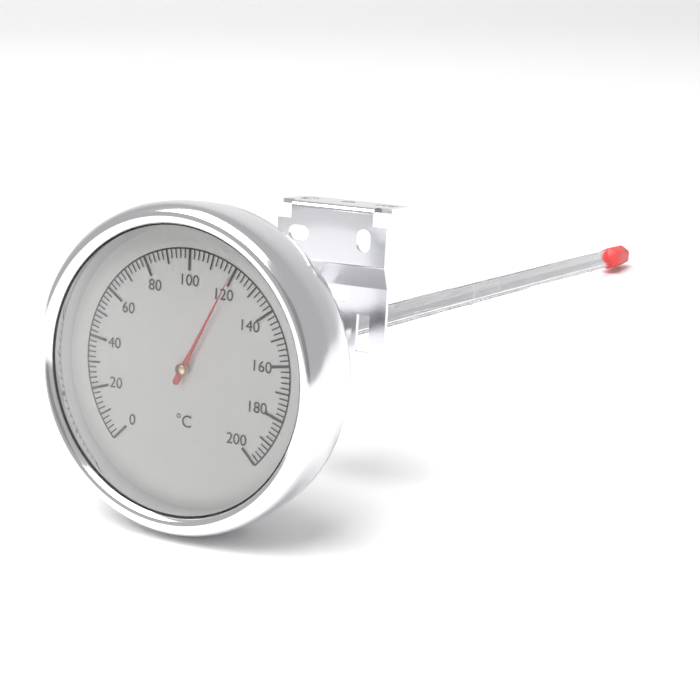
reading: 120 °C
